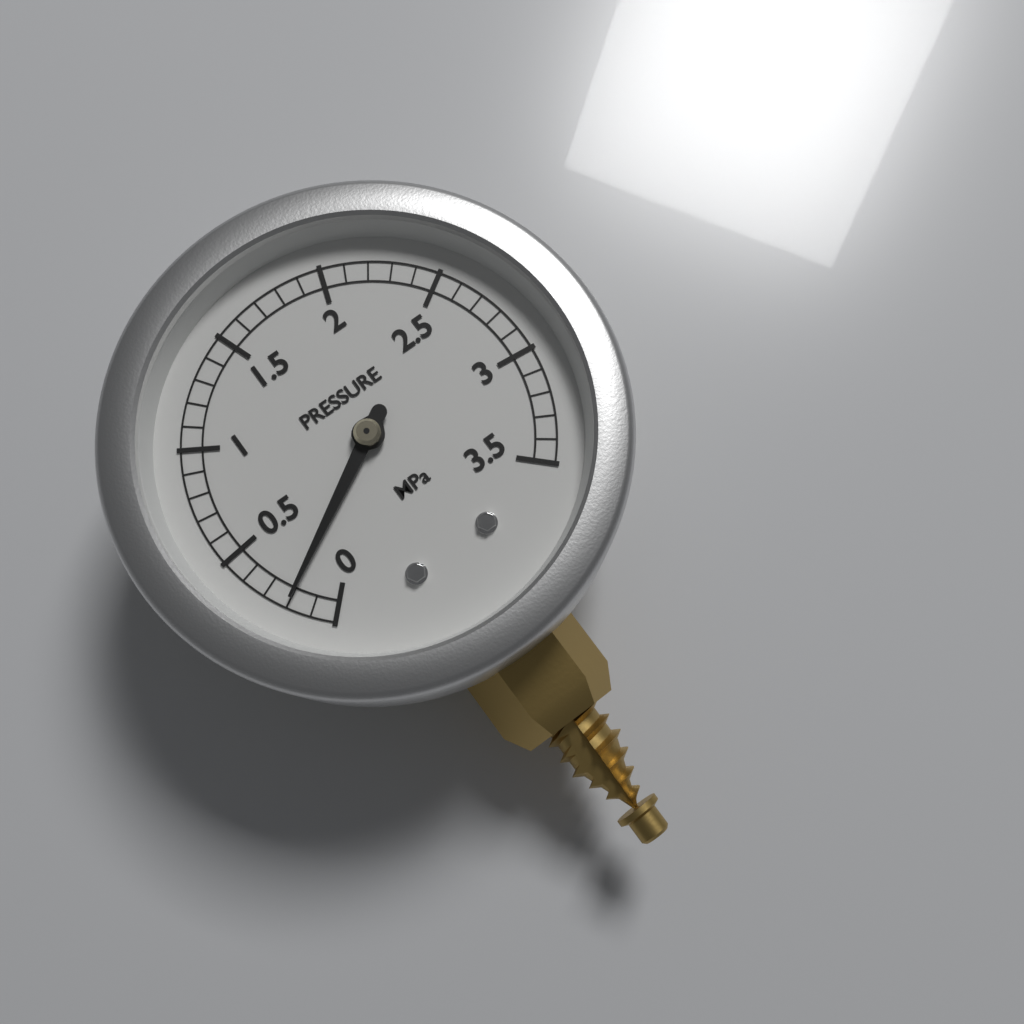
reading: 0.2 MPa
